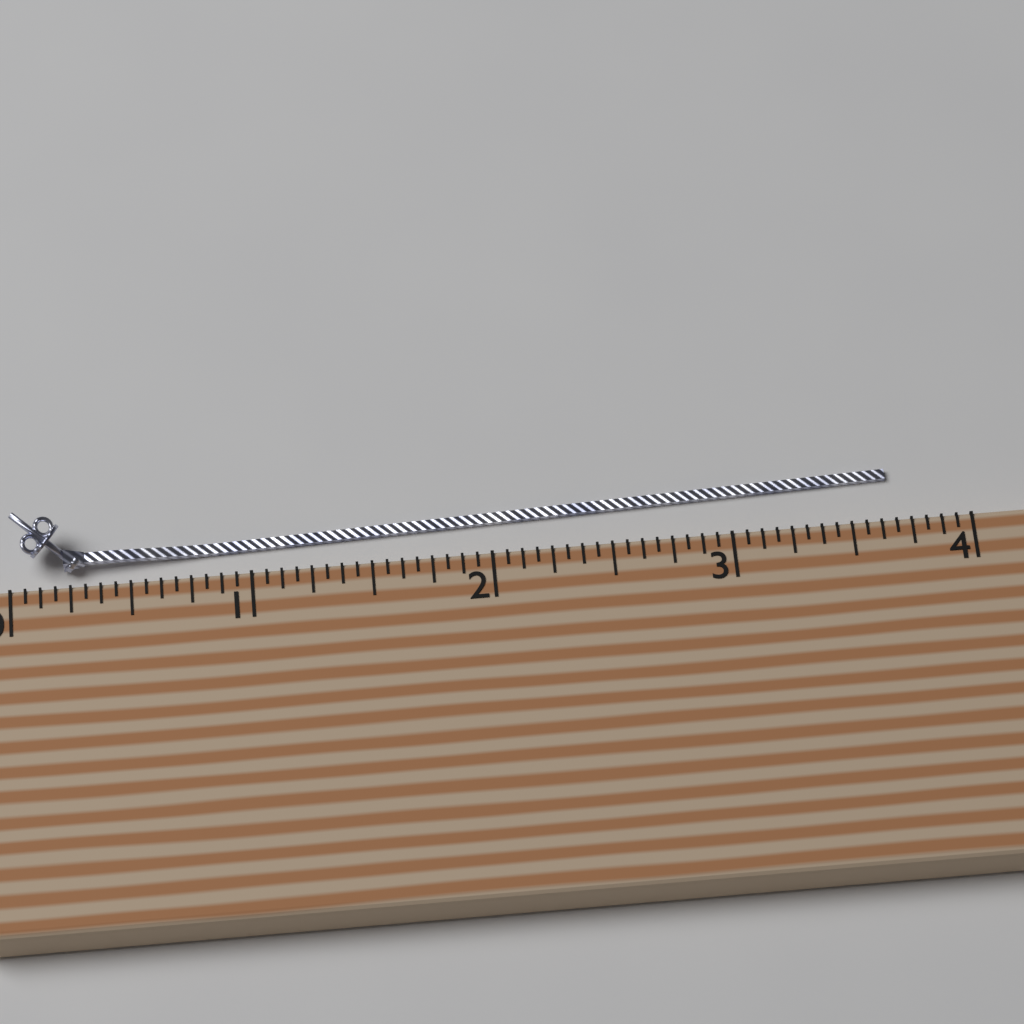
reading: 3.6875 (no unit)
